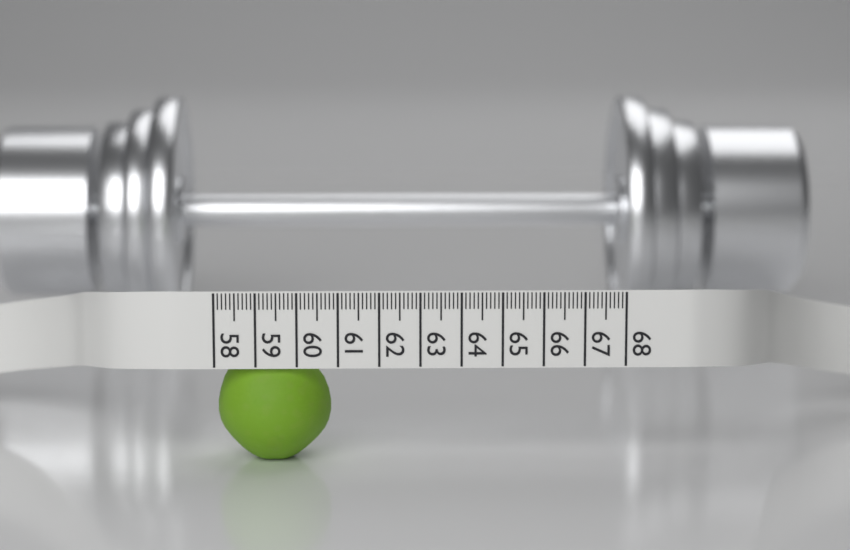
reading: 60.8 (no unit)
